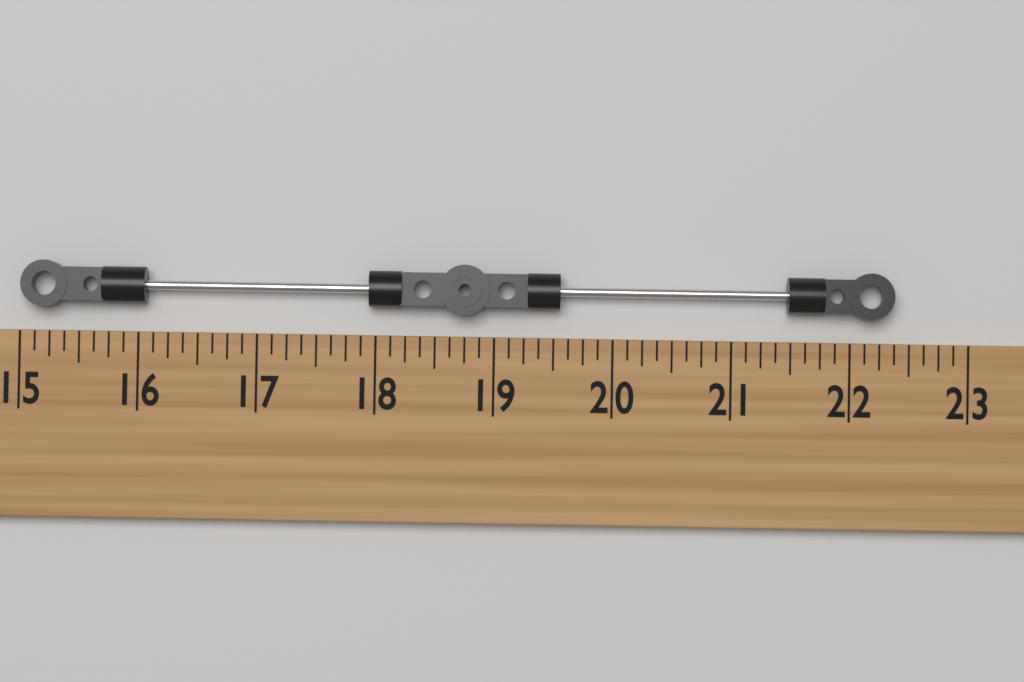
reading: 22.375 (no unit)
